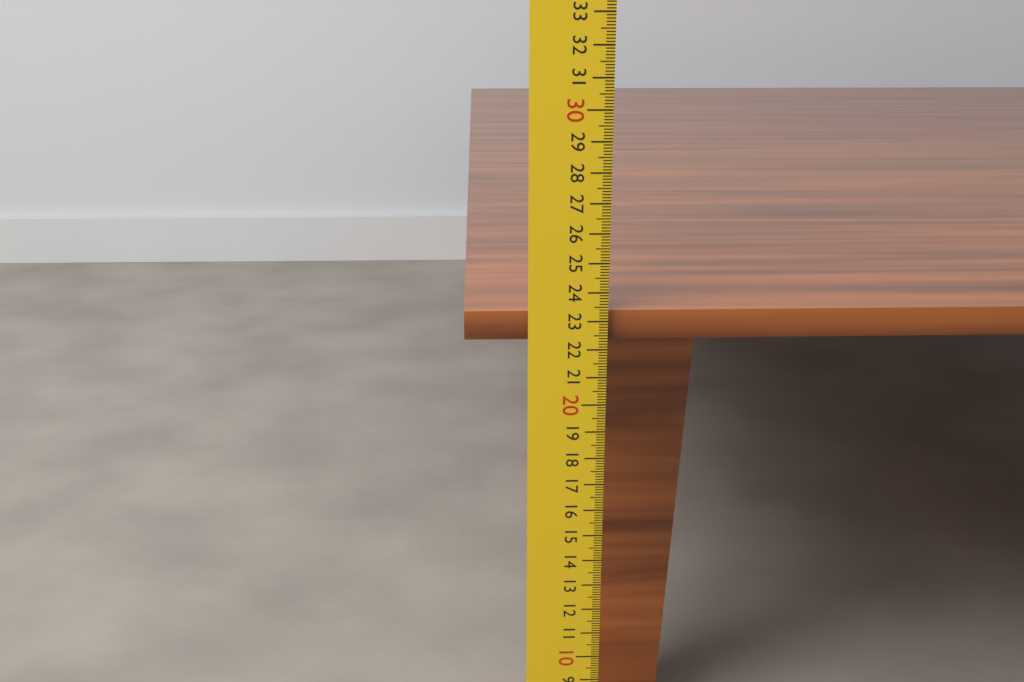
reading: 23.3 cm
